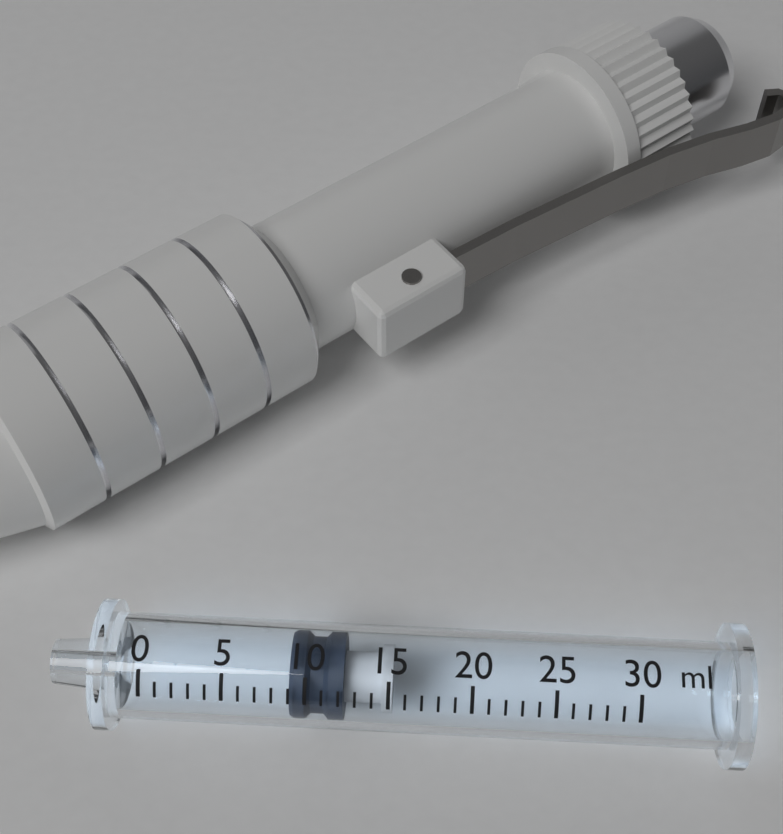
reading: 9 ml
